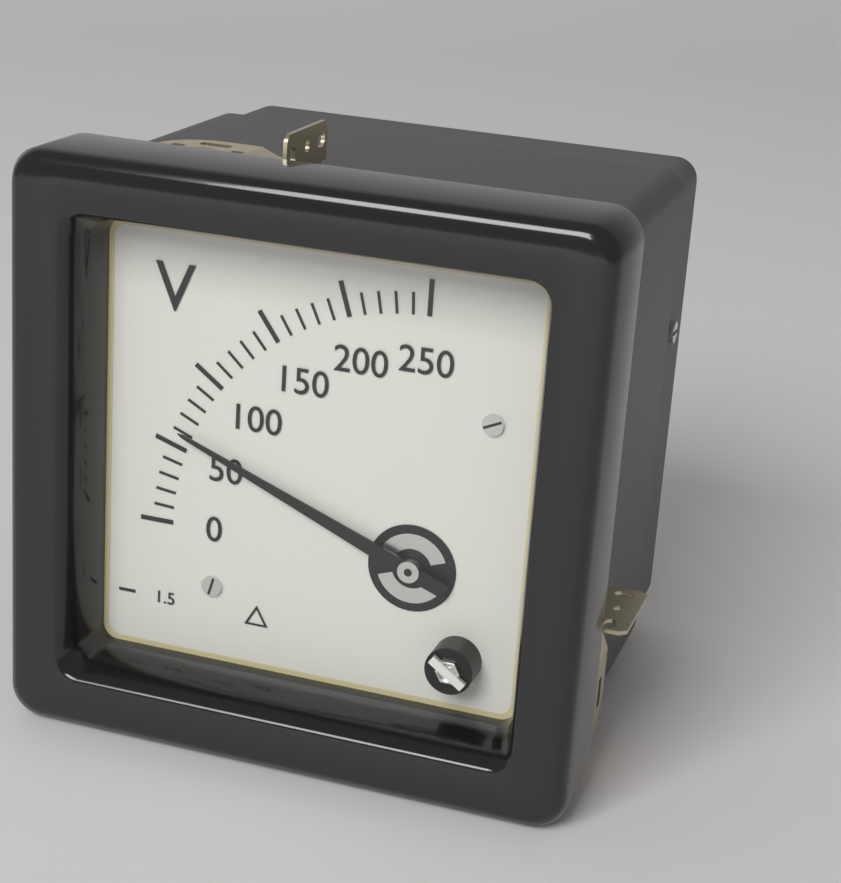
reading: 60 V
